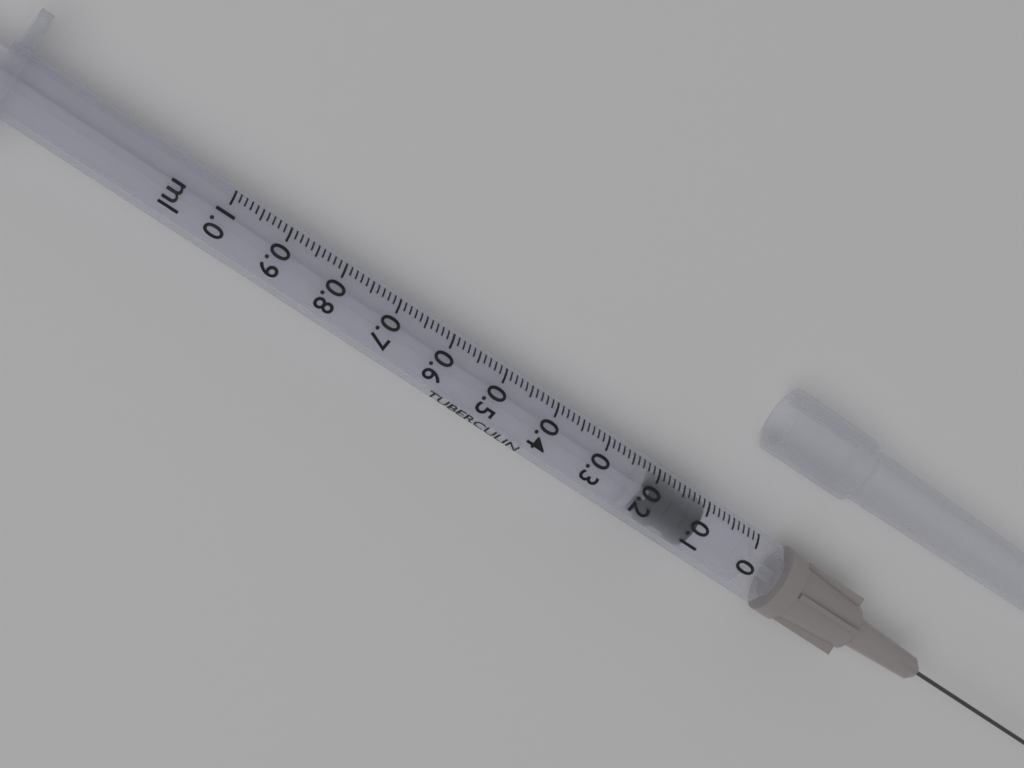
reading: 0.10 ml
